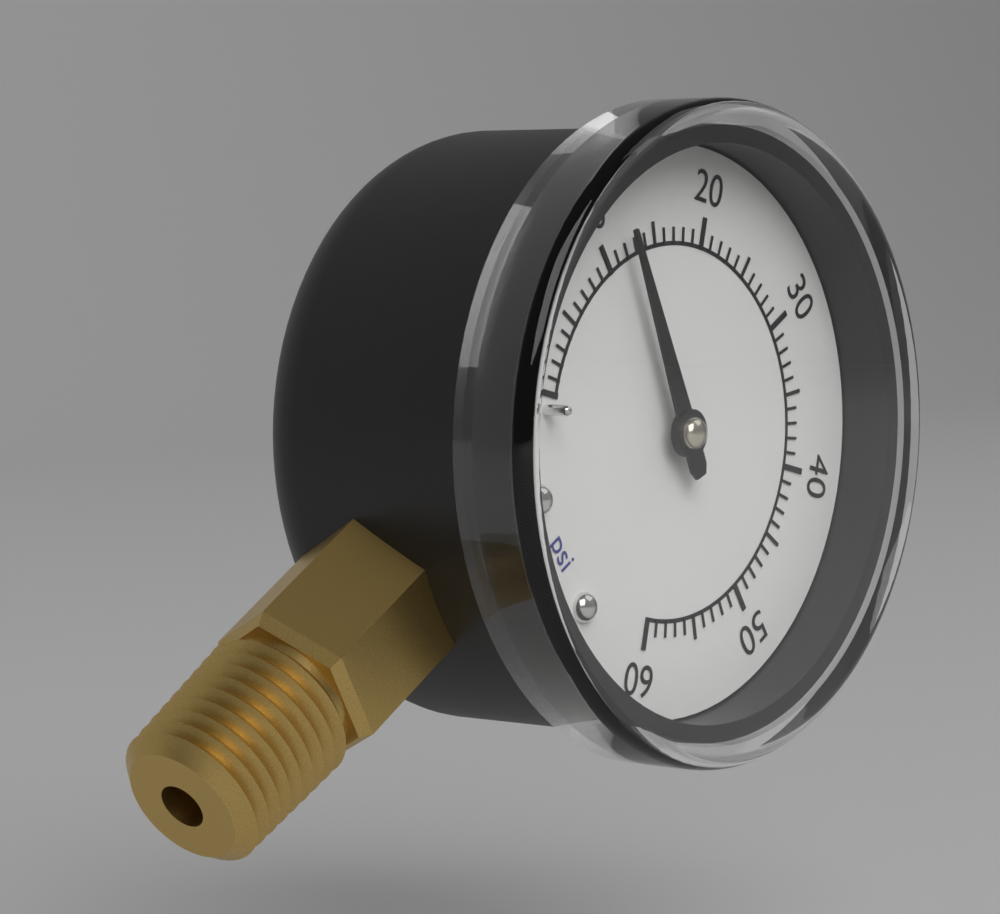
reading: 12 psi
